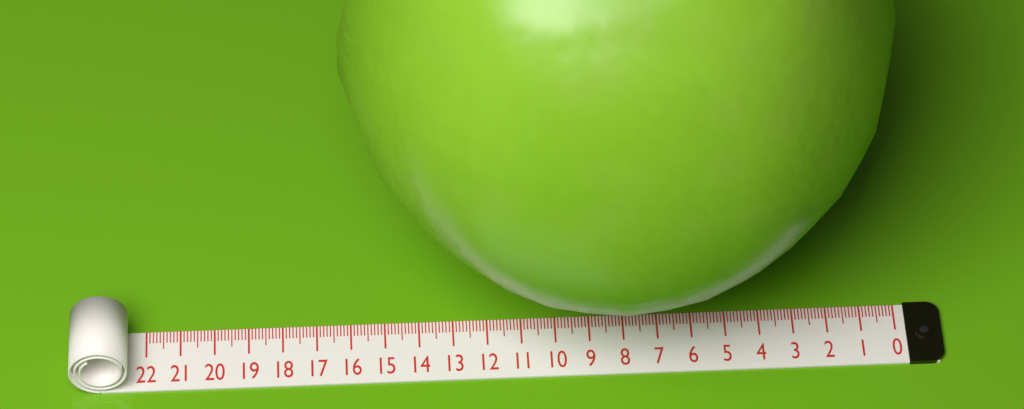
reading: 16.1 (no unit)
